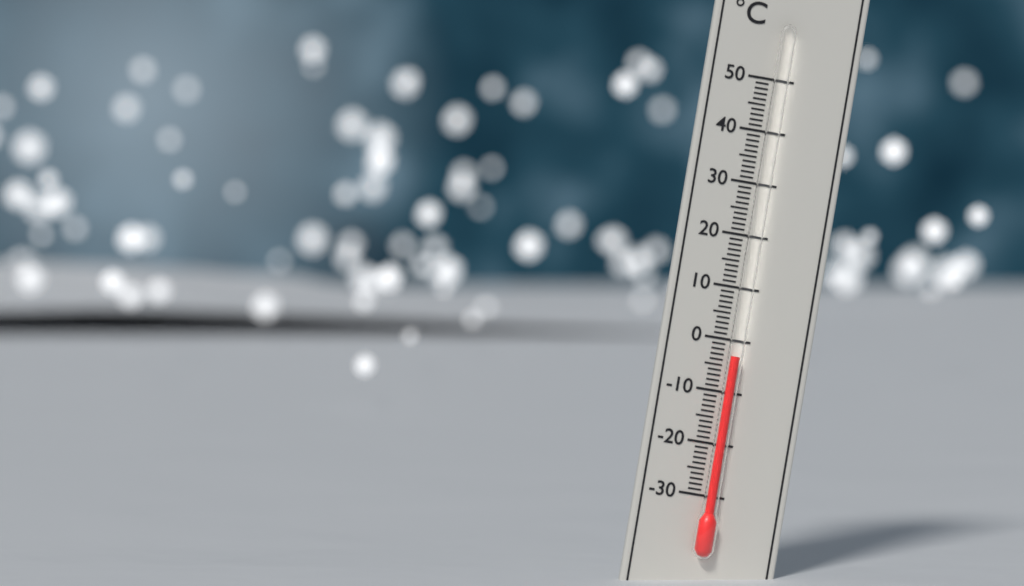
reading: -3 °C
